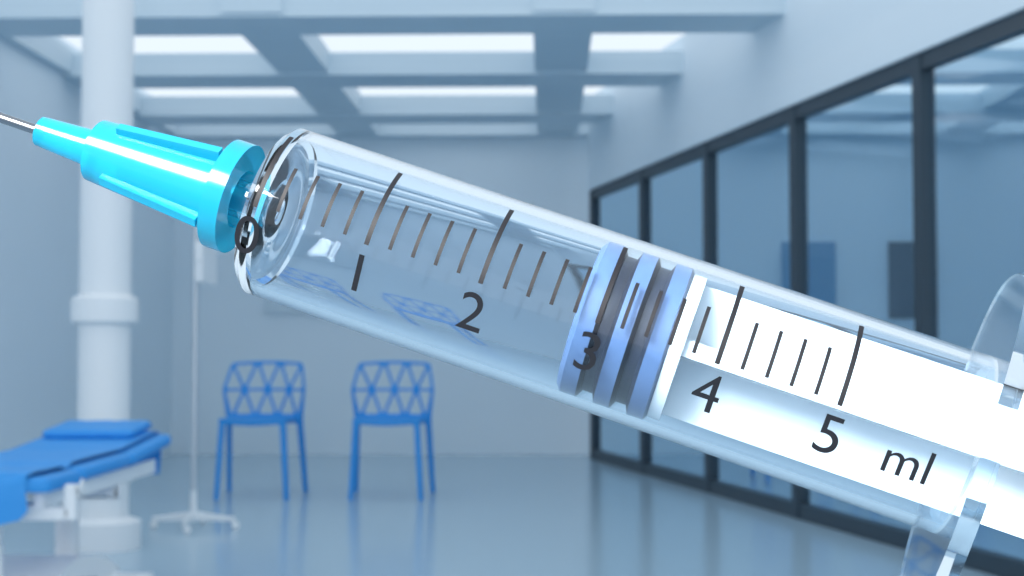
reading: 2.8 ml
